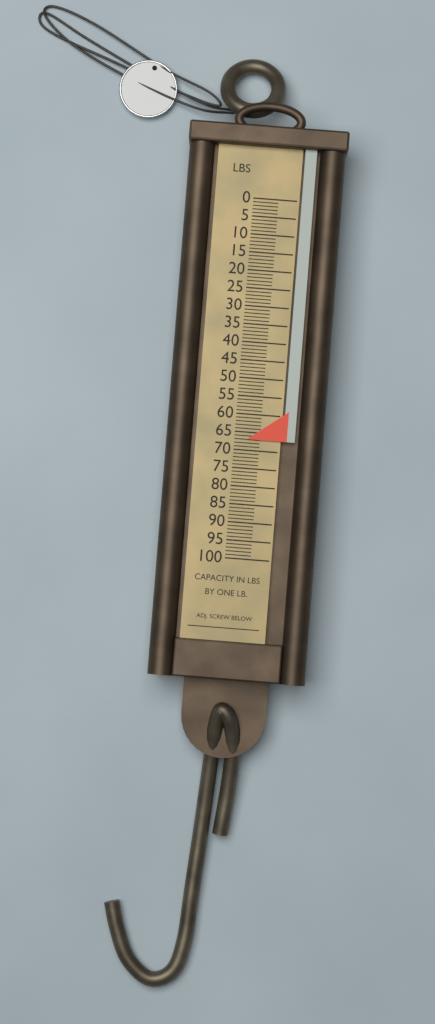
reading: 67 lb
